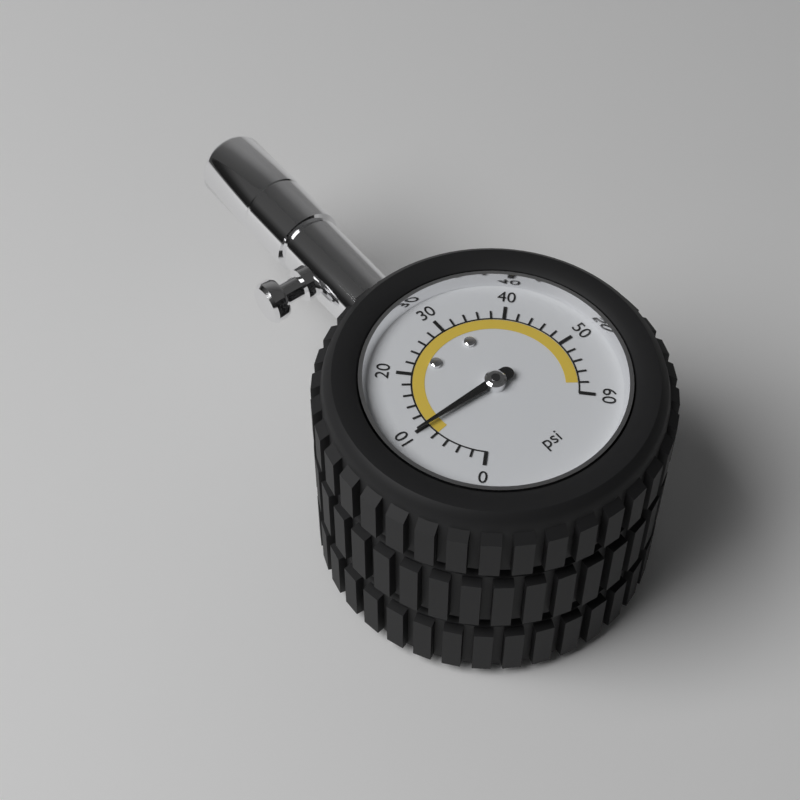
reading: 10 psi
